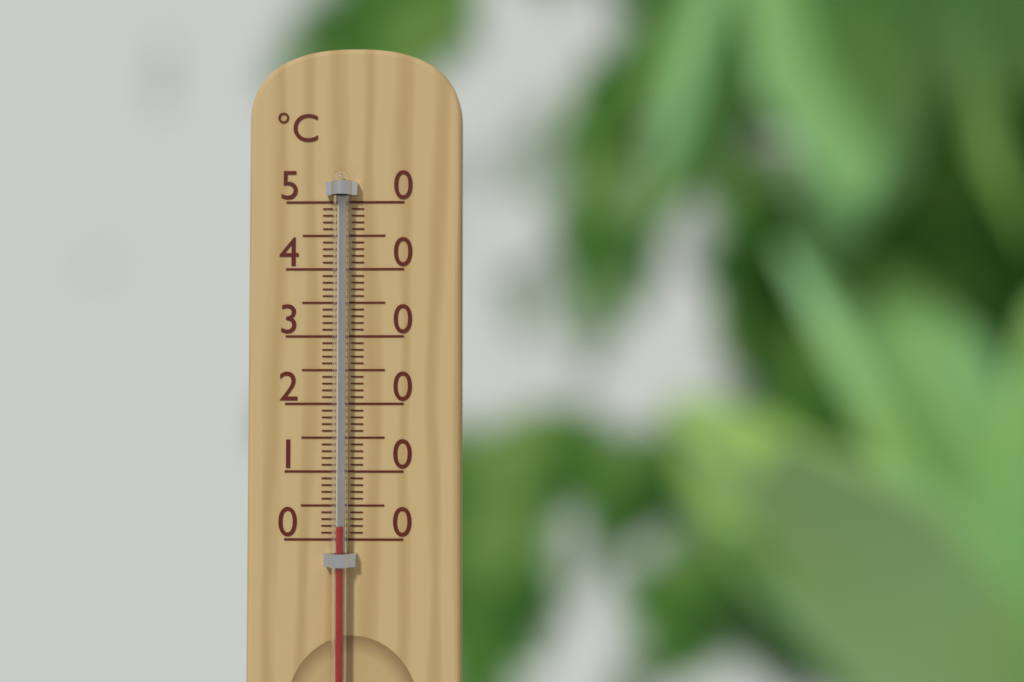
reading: 2 °C
